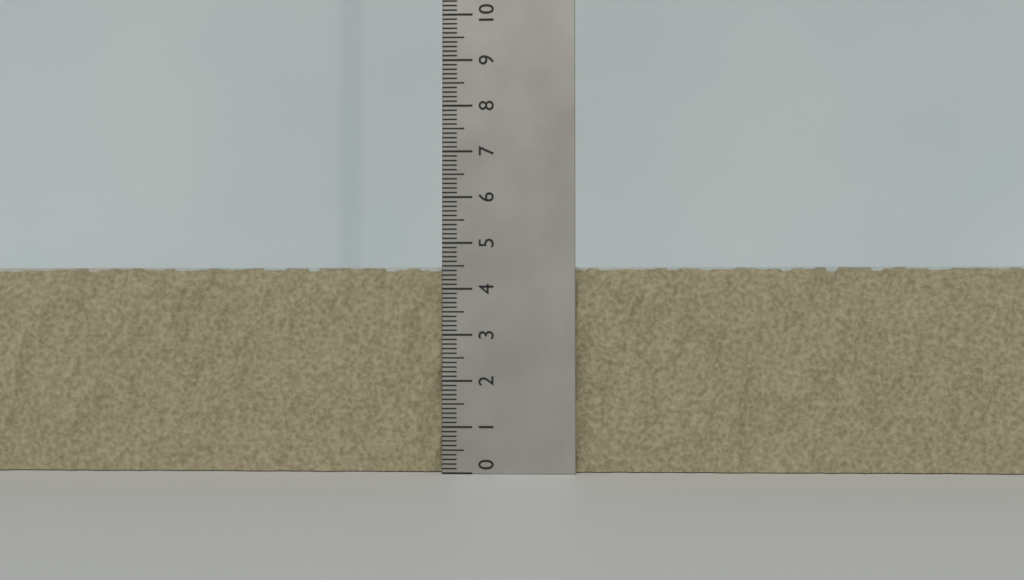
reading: 4.5 (no unit)
